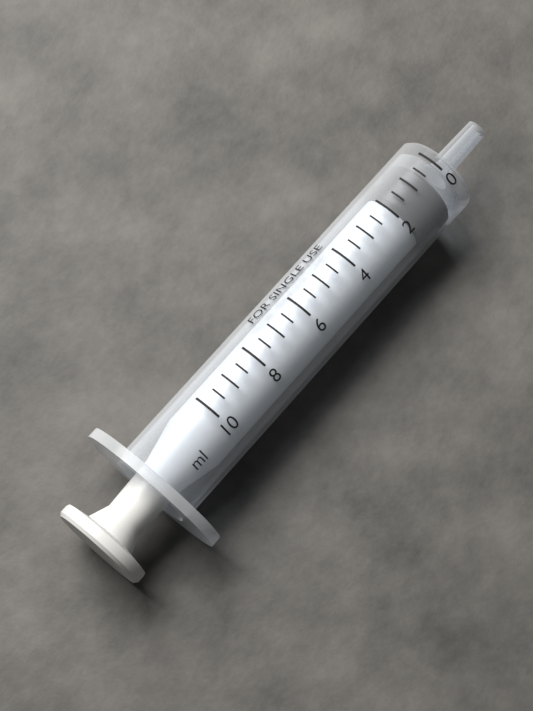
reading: 0.5 ml
